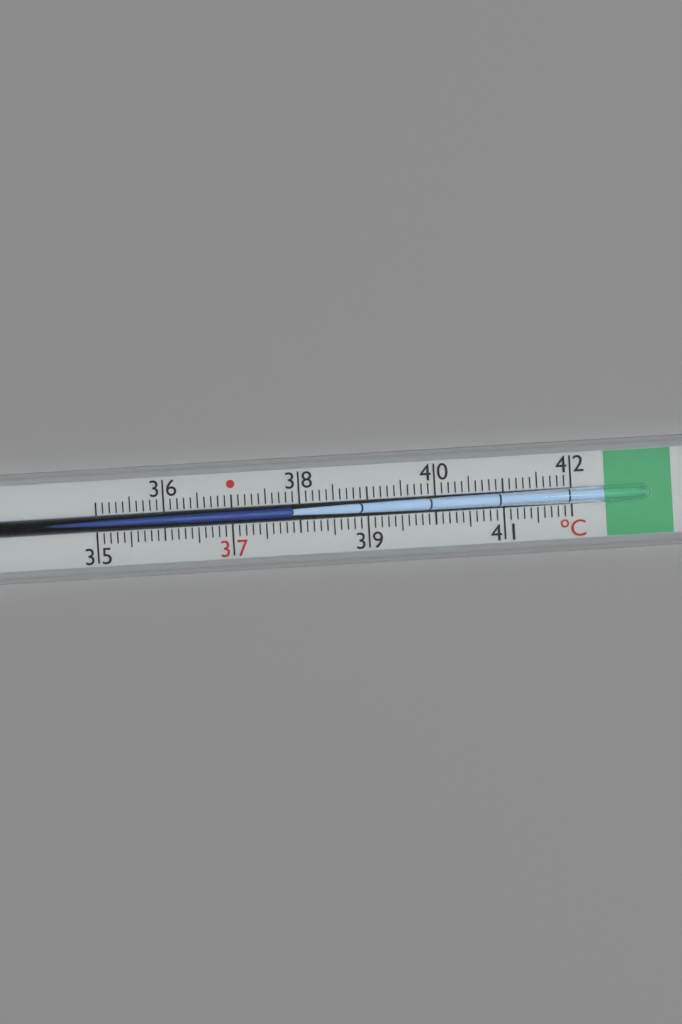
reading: 37.9 °C
